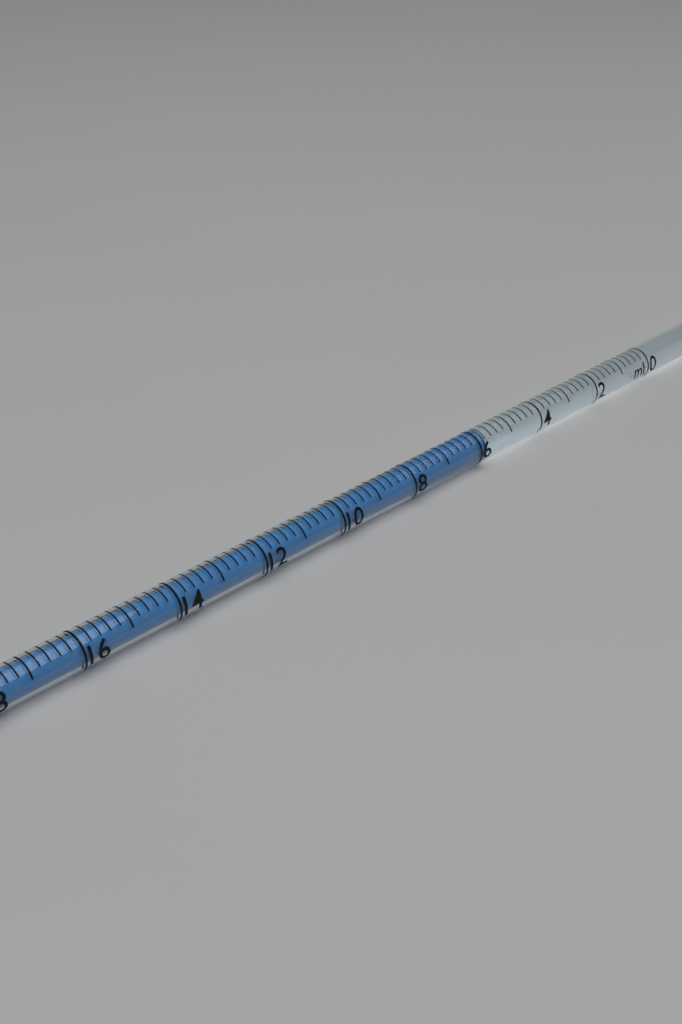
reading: 5.8 ml
